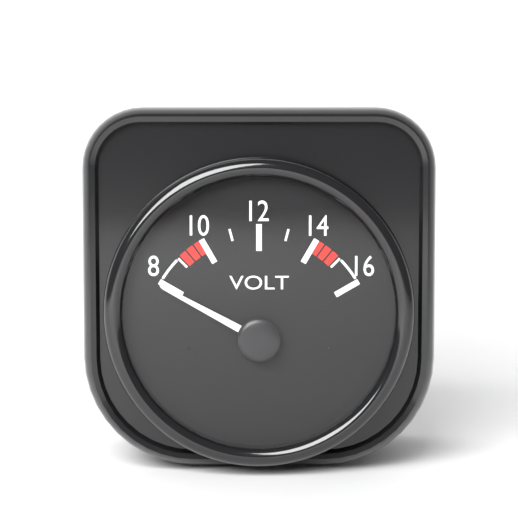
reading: 7.9 V
